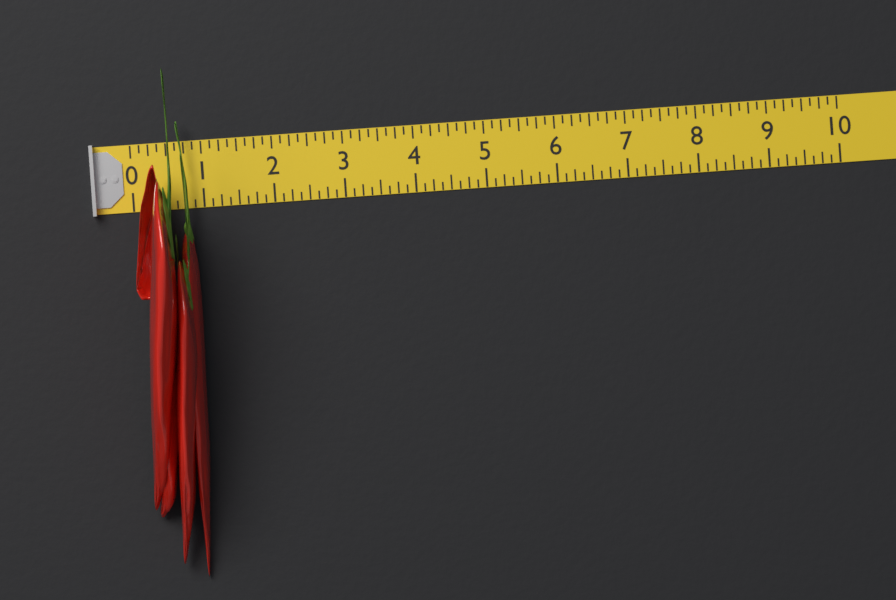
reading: 0.875 (no unit)
